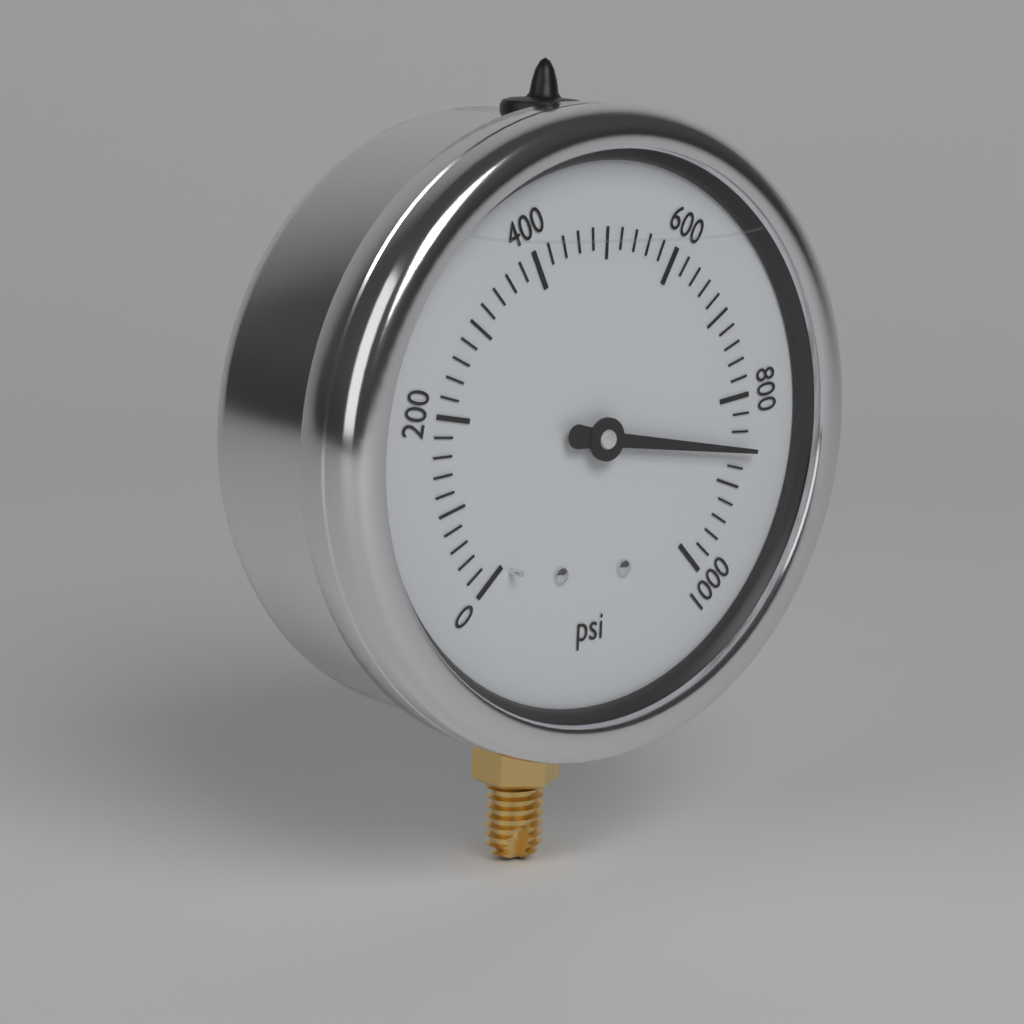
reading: 860 psi
